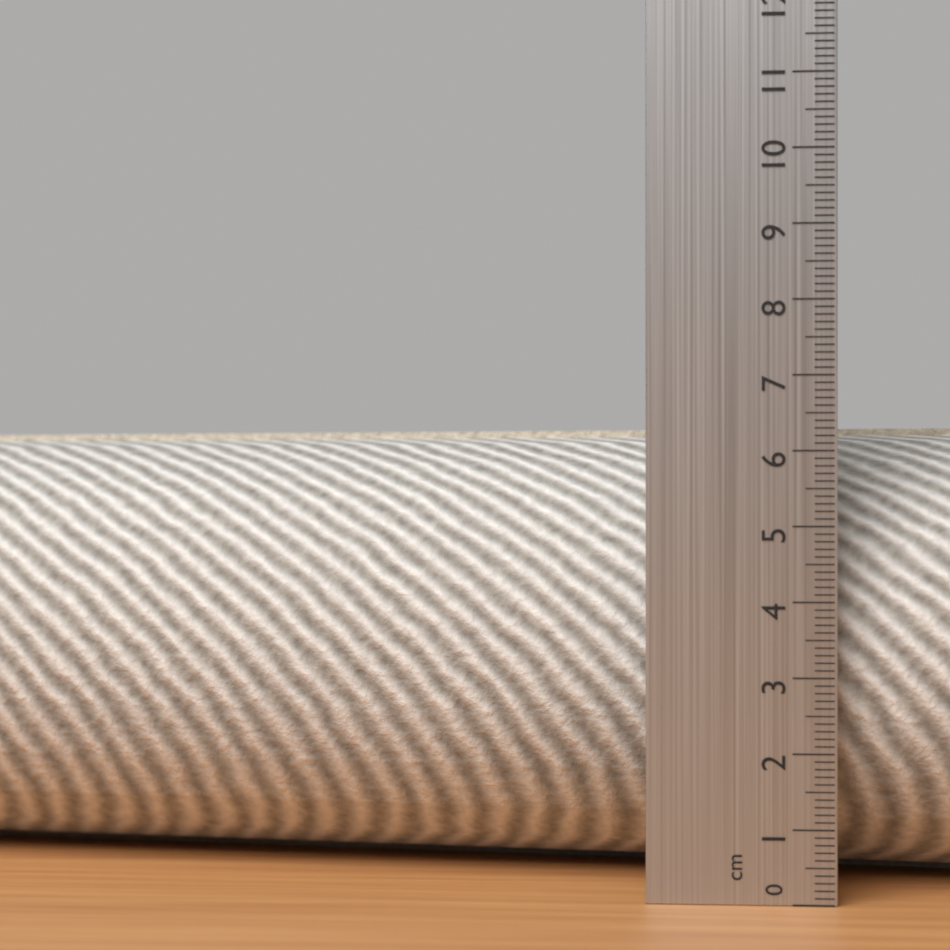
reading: 6.4 cm
